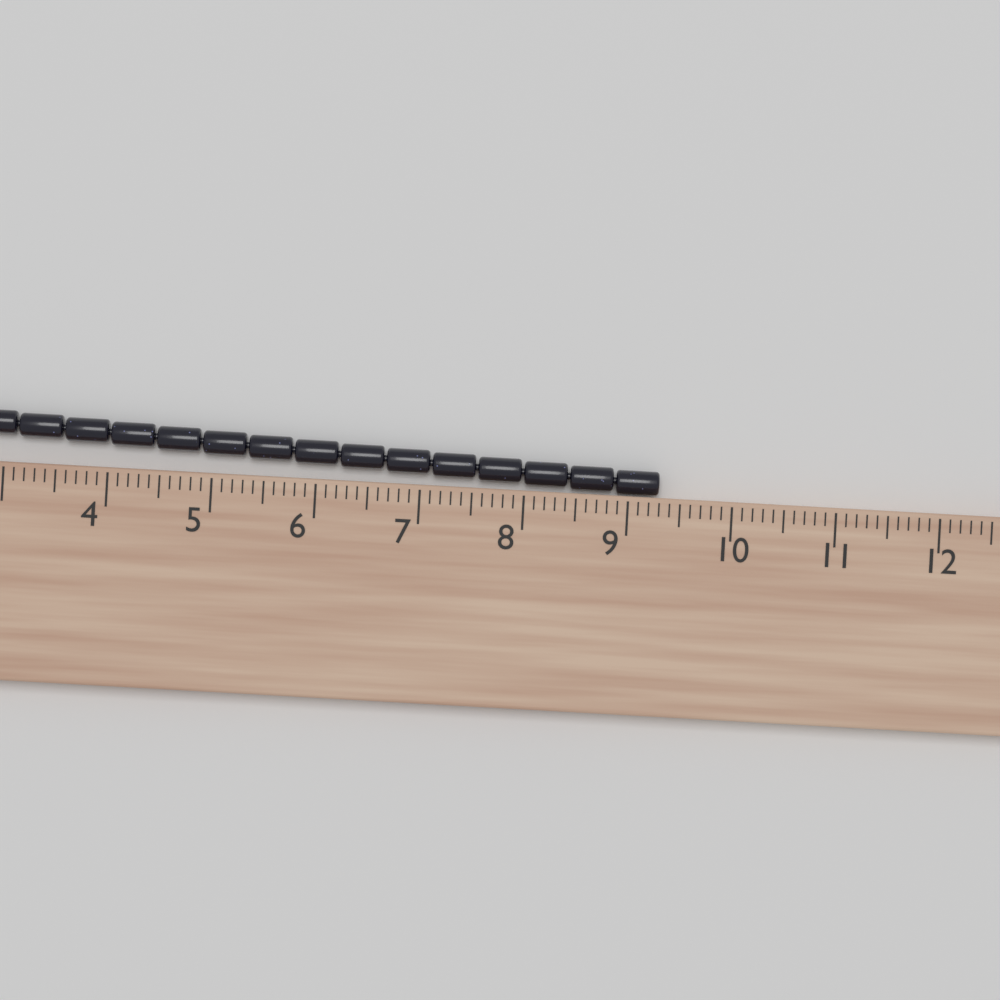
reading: 9.3 cm
